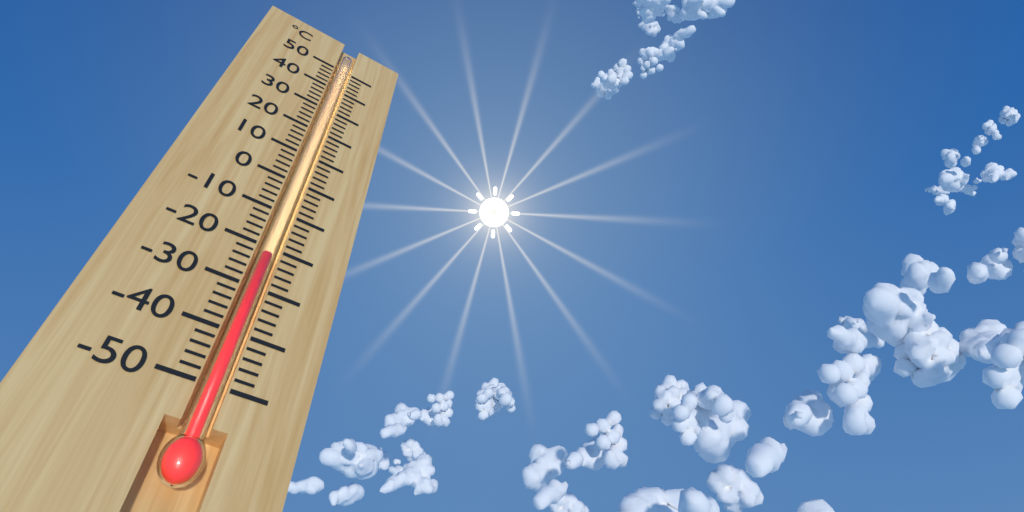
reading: -22 °C
